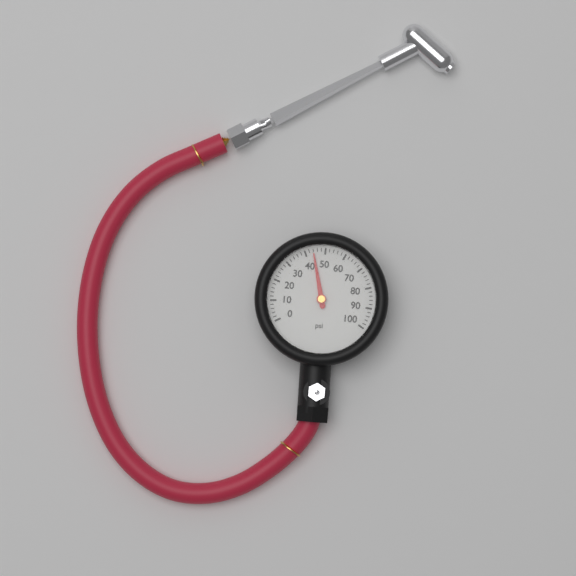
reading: 44 psi
